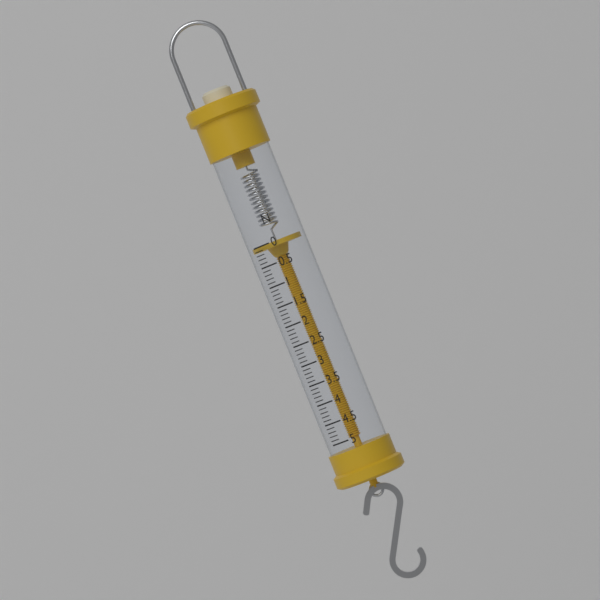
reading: 0.0 N
